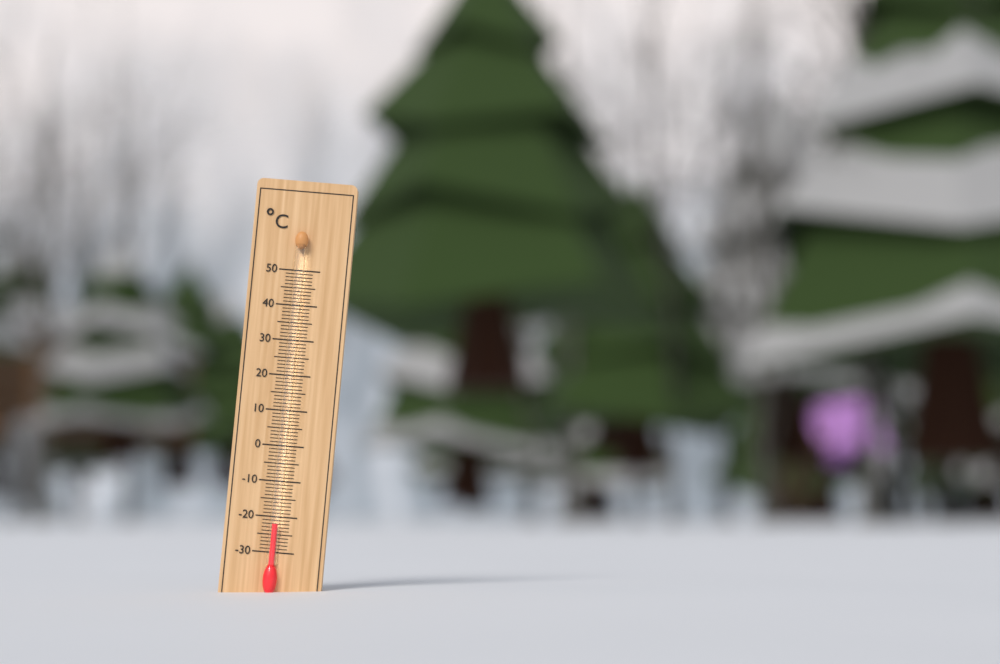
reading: -22 °C
